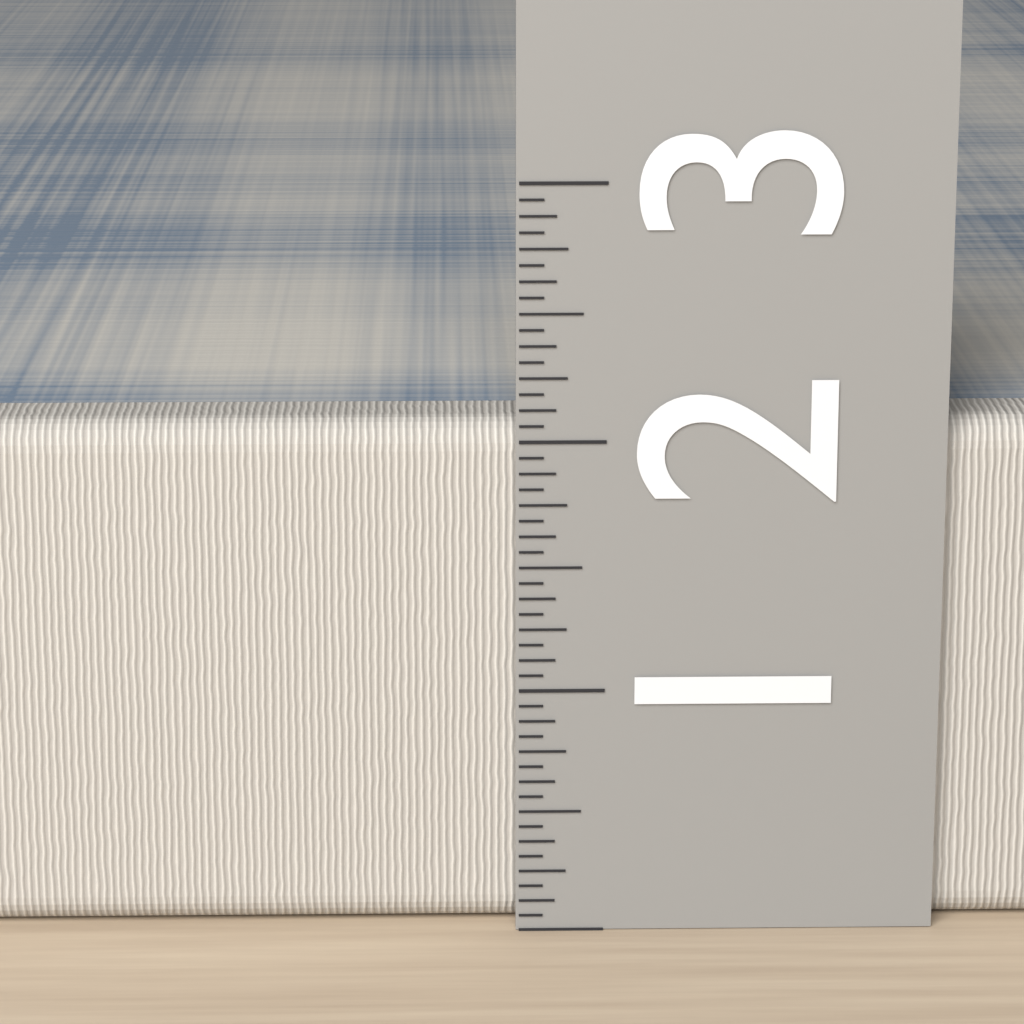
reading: 2.0625 (no unit)
